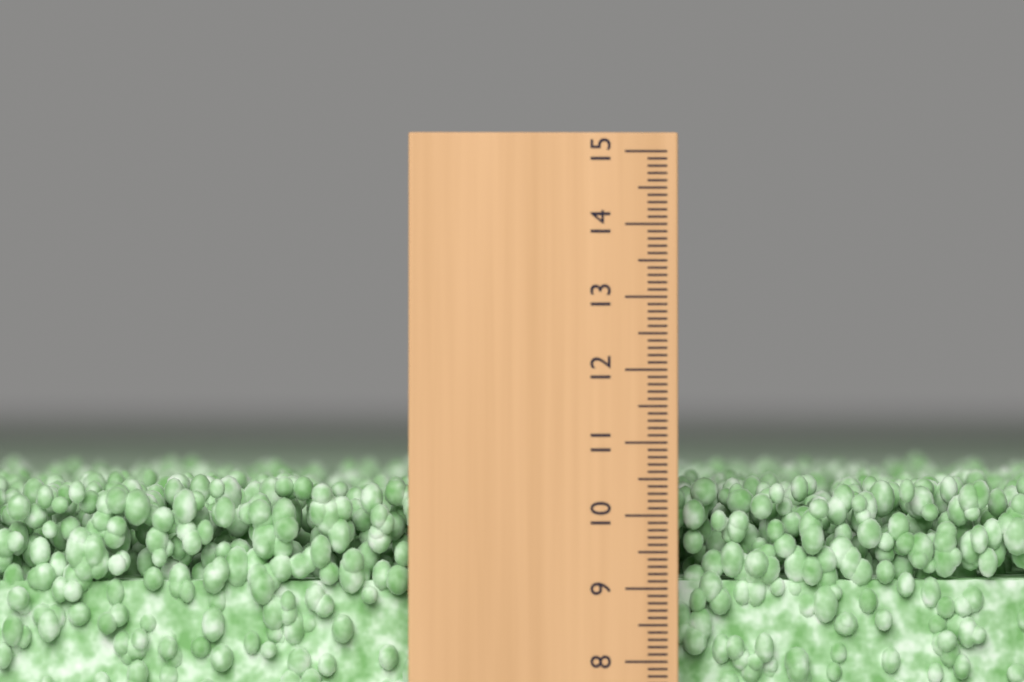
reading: 10.5 (no unit)
